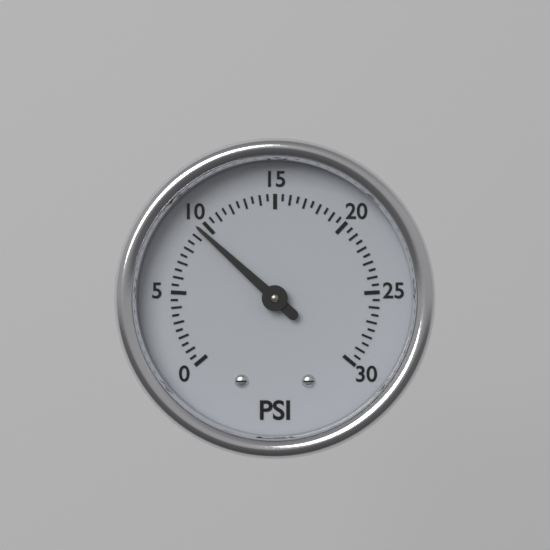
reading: 9.5 psi
